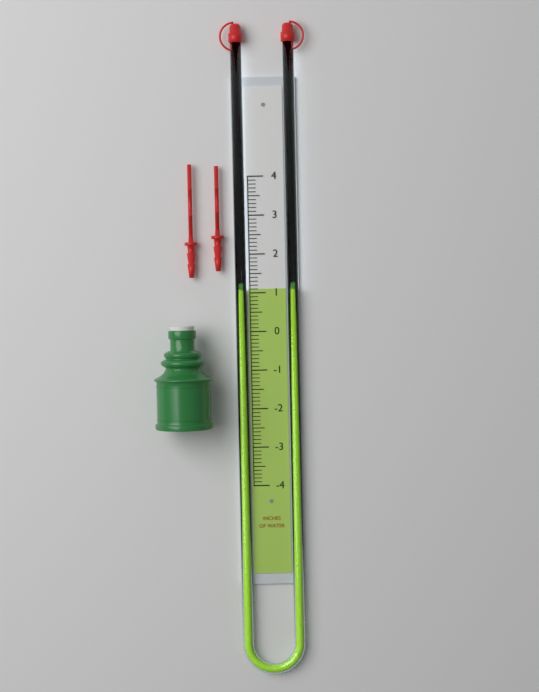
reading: 1.1 in
